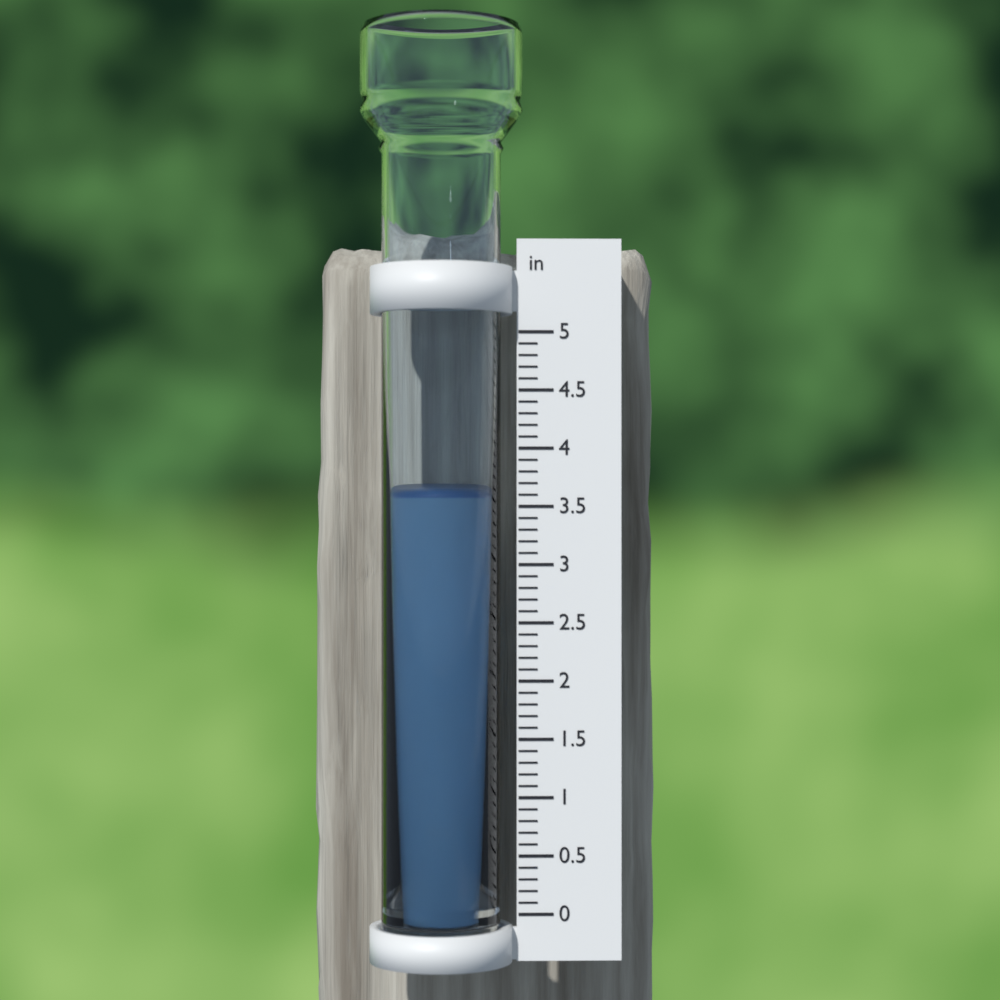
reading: 3.6 in
